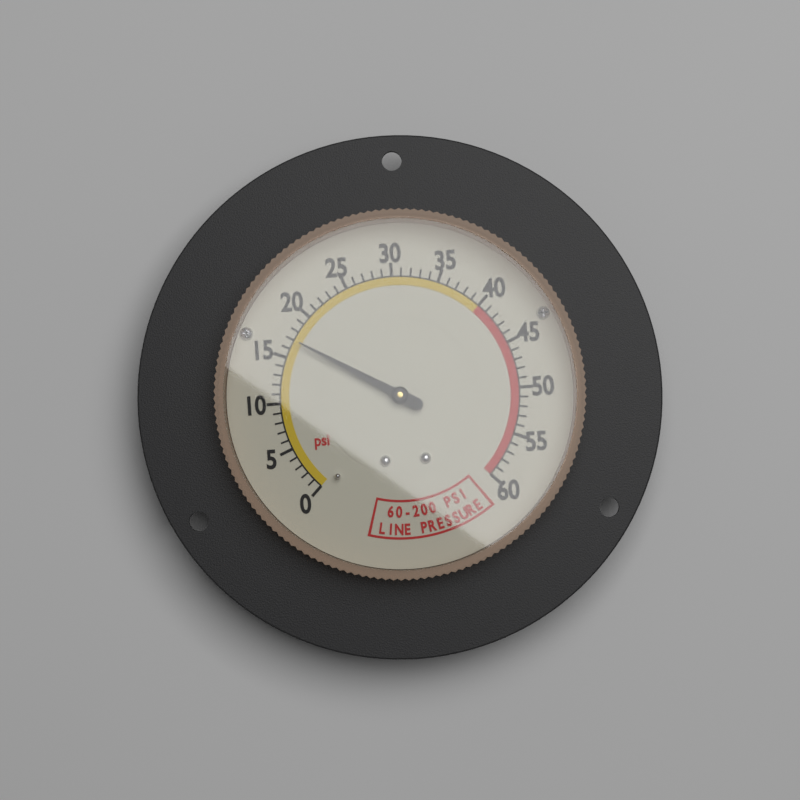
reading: 17 psi
